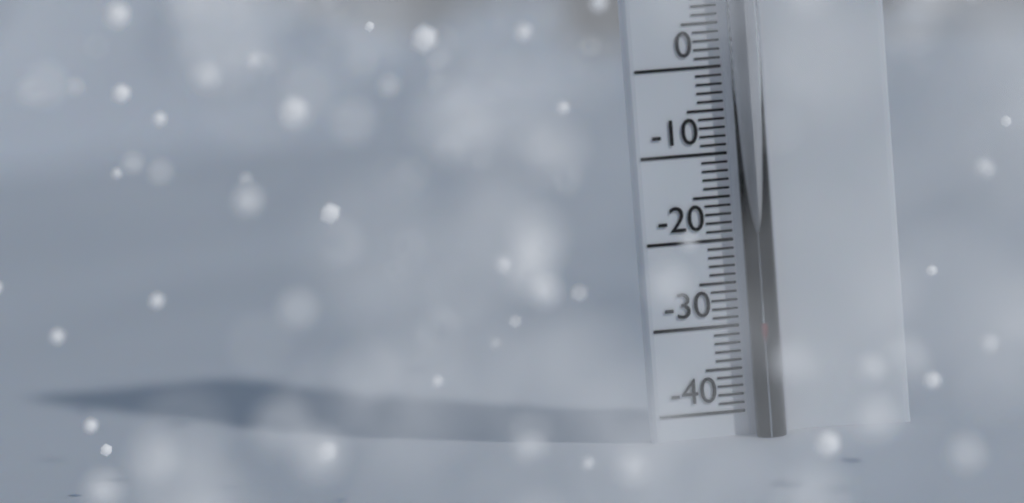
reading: -29 °C
